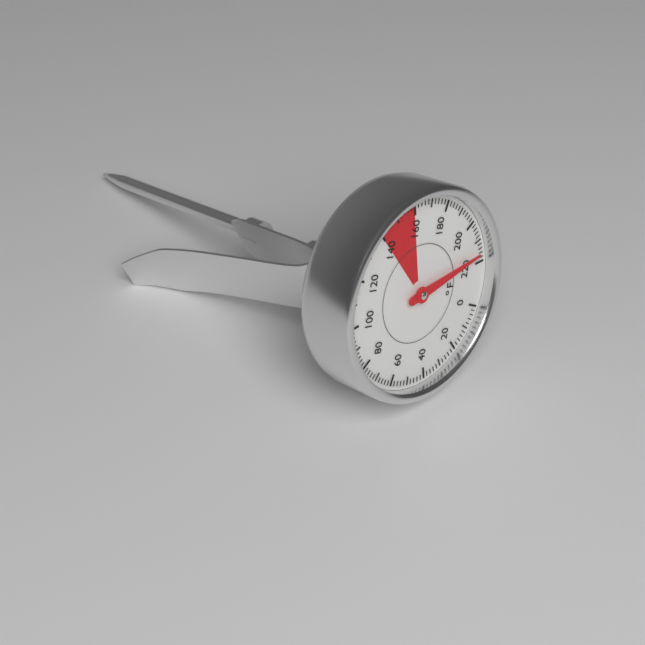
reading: 216 °F
